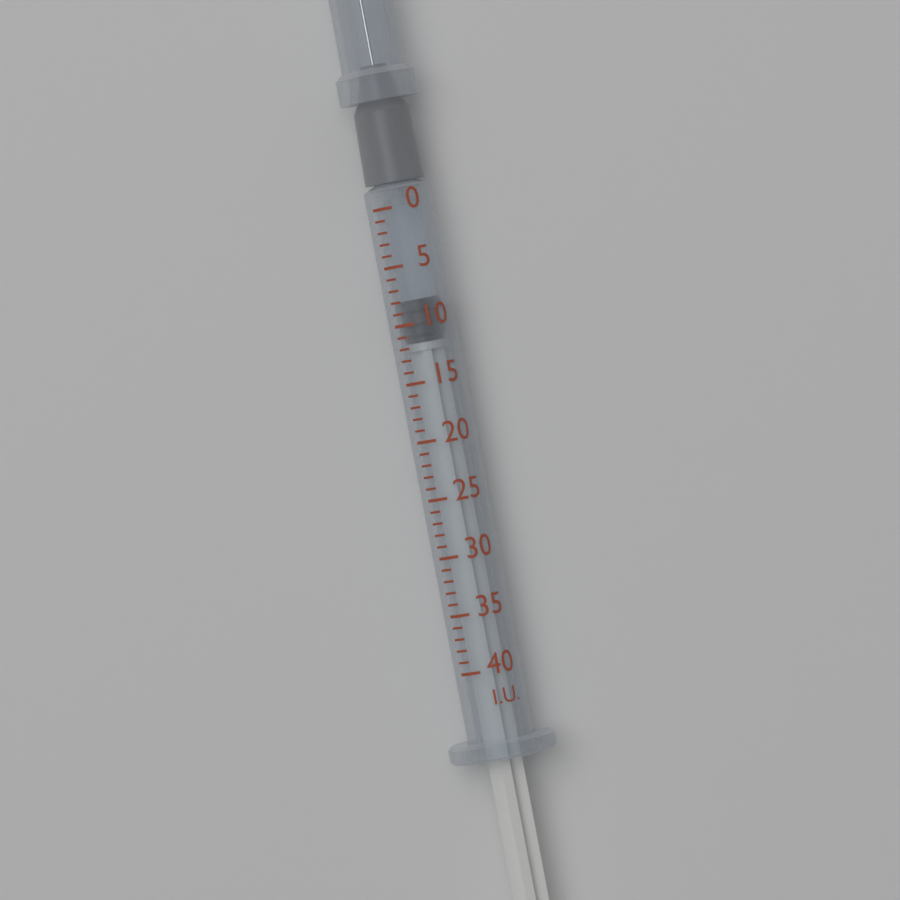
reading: 8 I.U.
